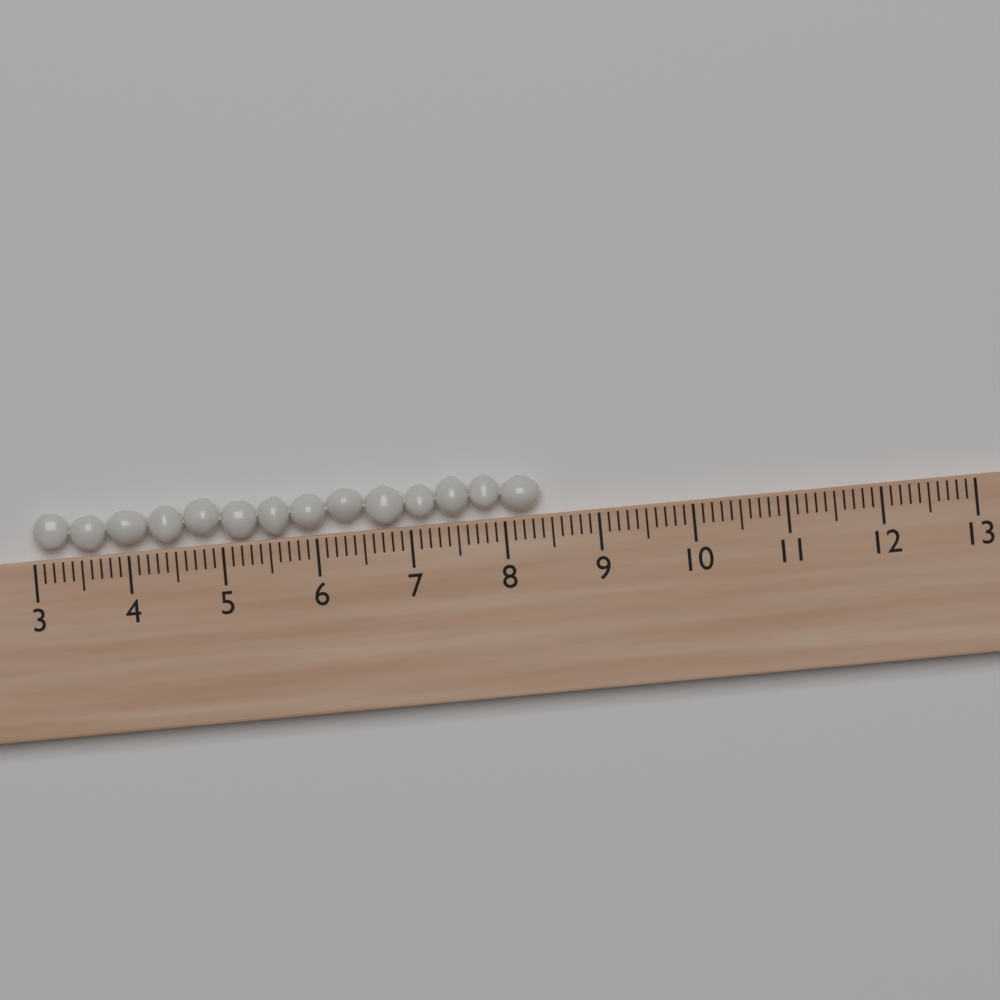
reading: 8.4 (no unit)
